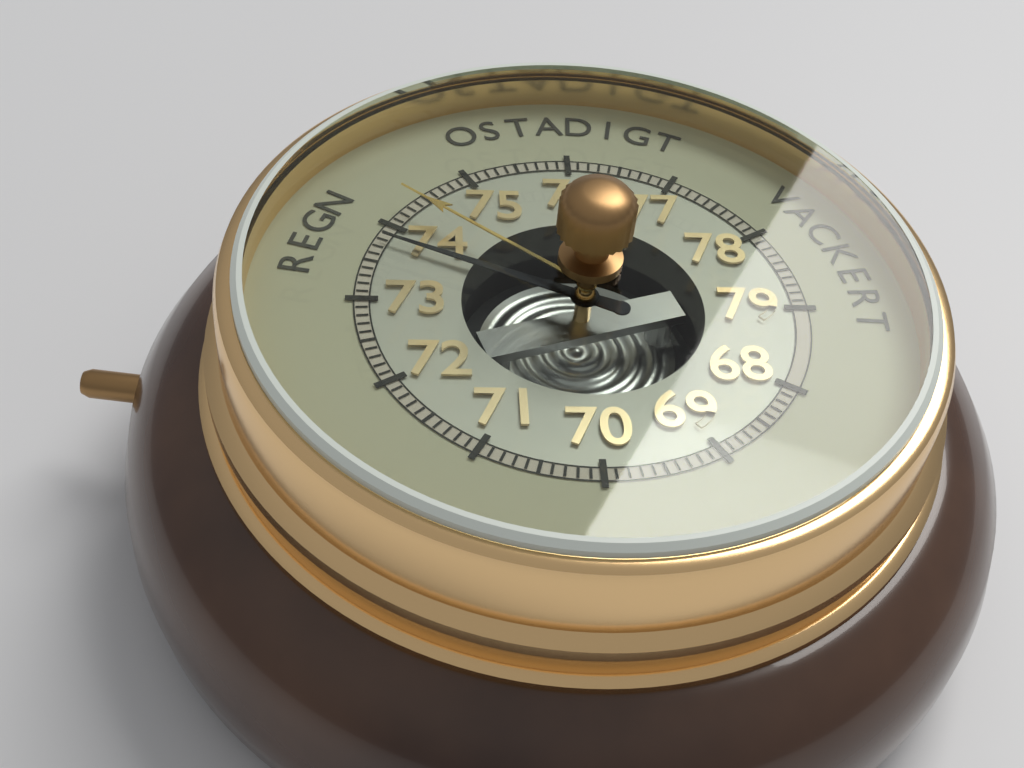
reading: 73.8 (no unit)
